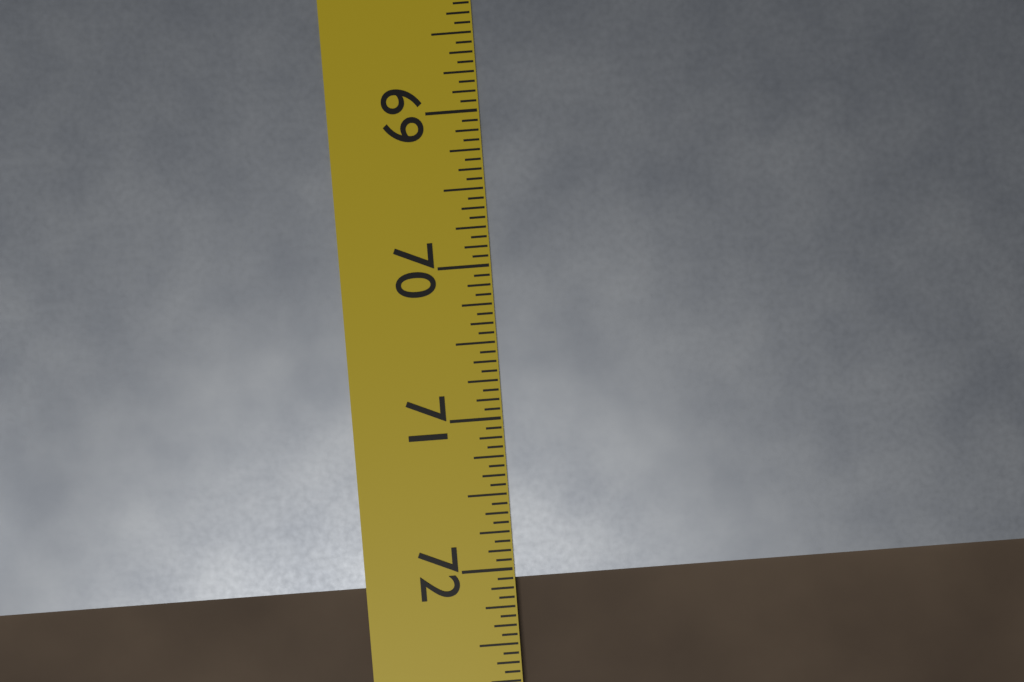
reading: 72.0625 in
